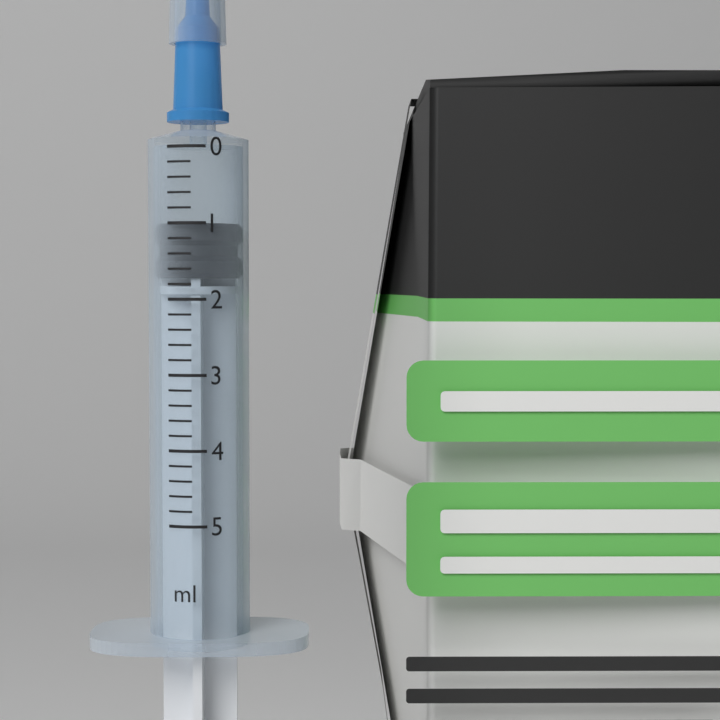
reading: 1.0 ml
